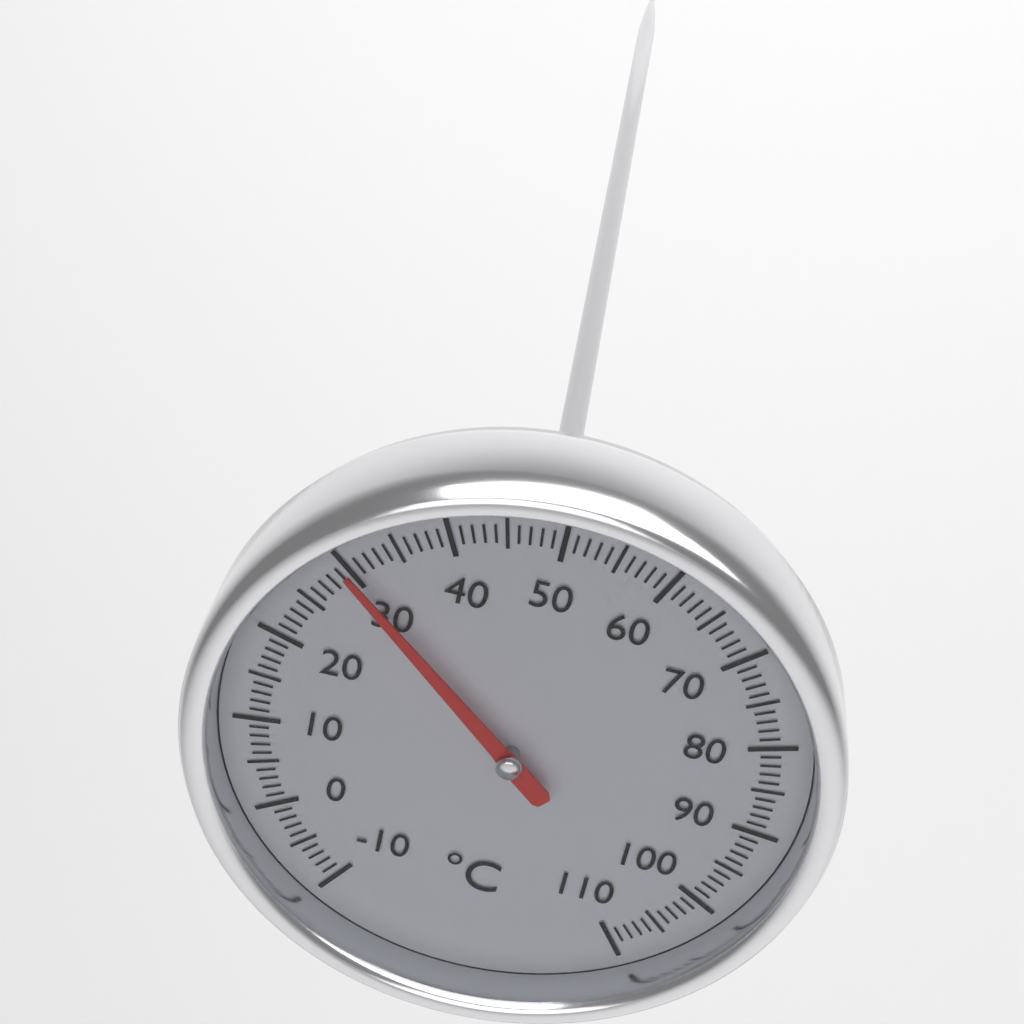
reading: 30 °C
